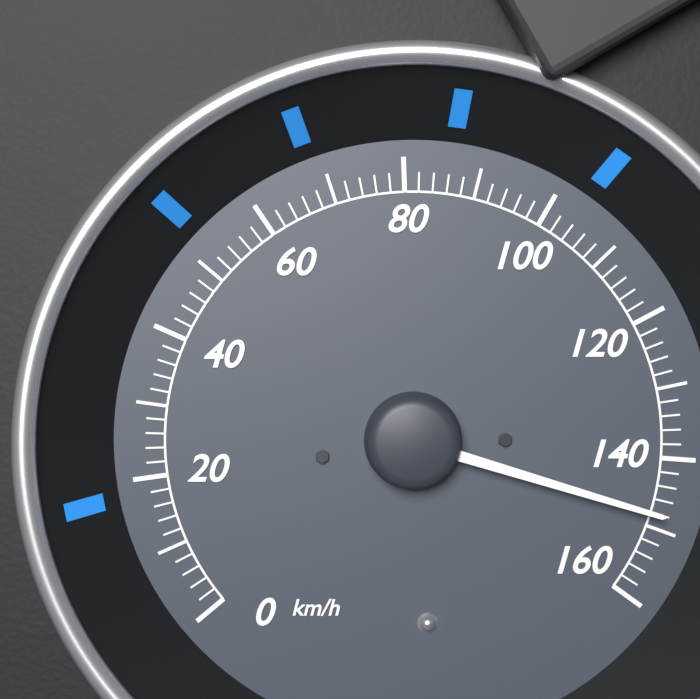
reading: 148 km/h
